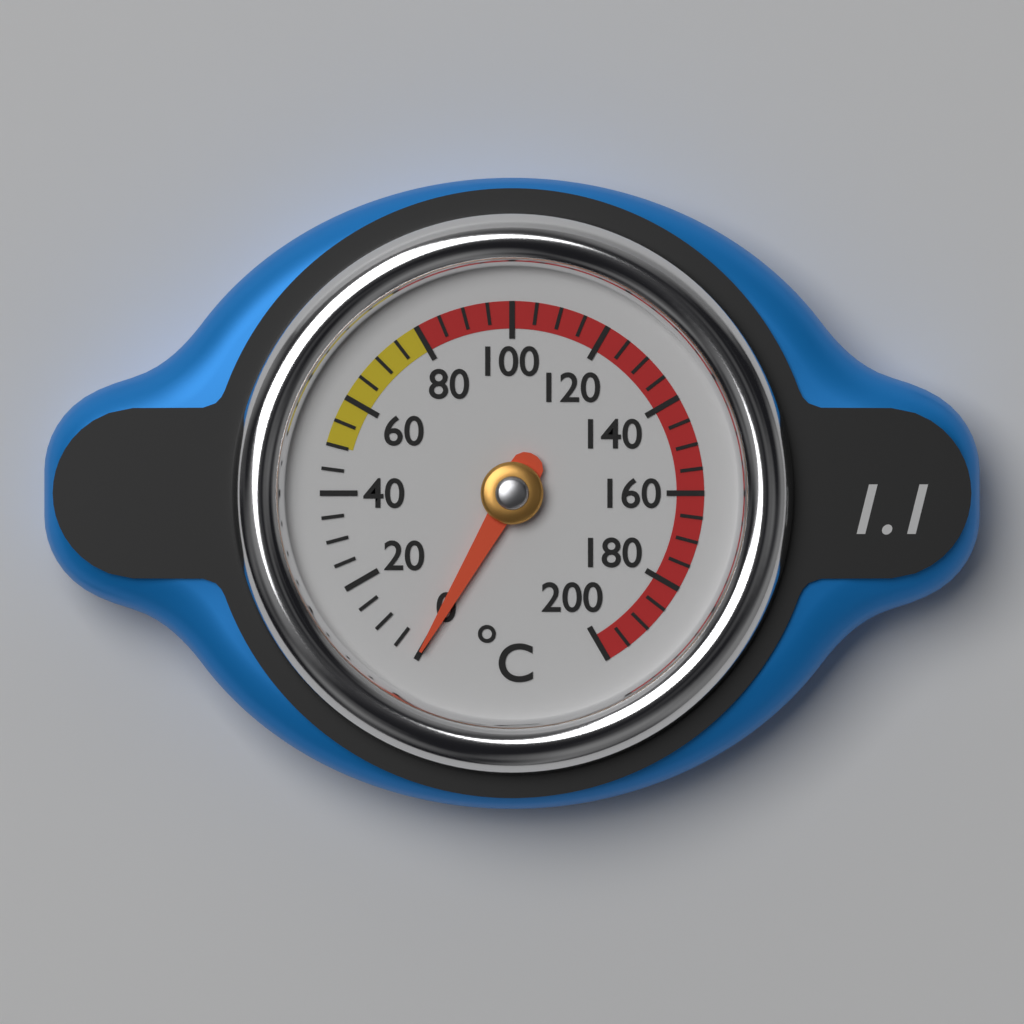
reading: 0 °C
